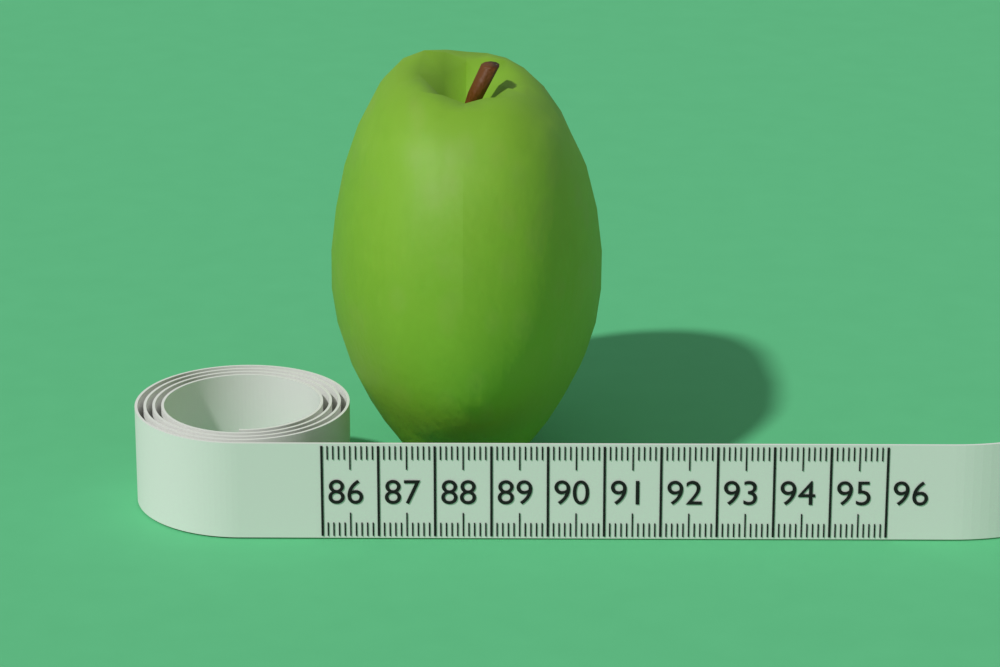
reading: 91.0 (no unit)
